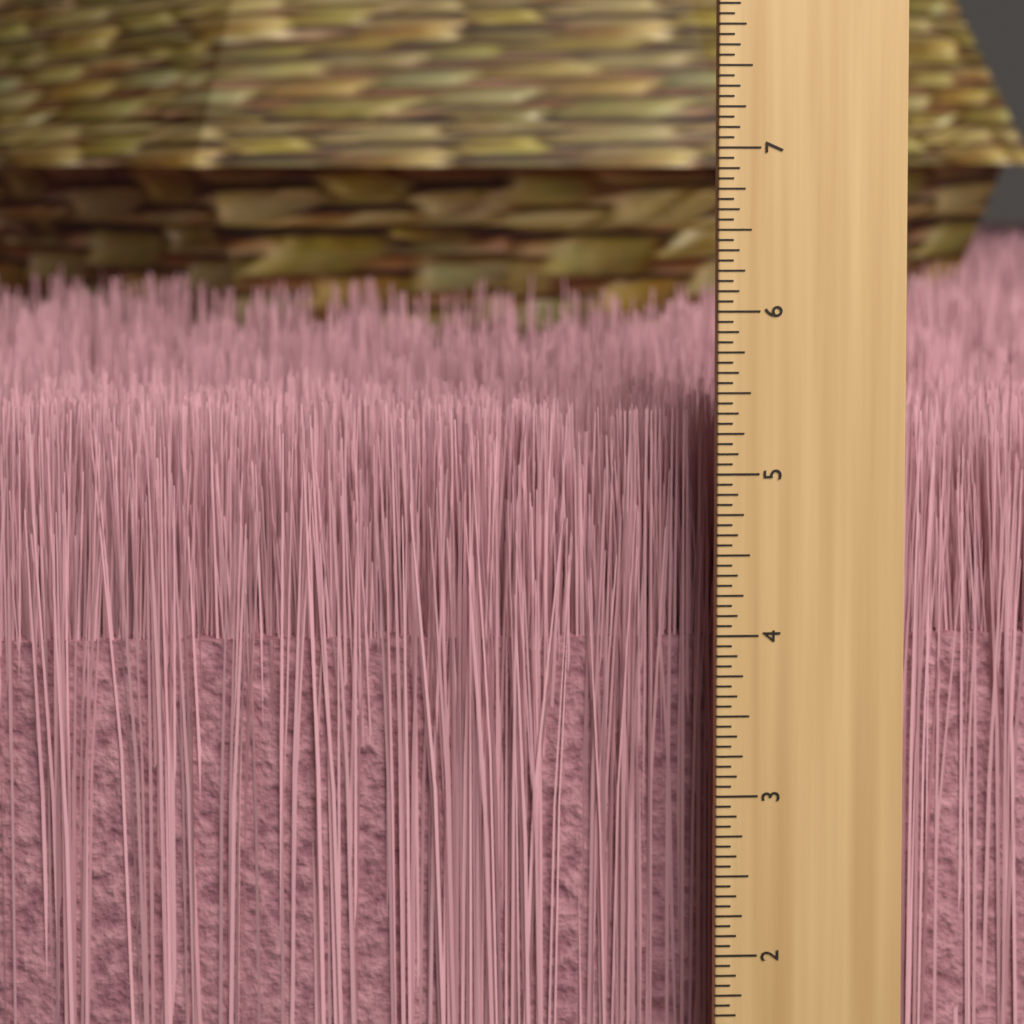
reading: 5.3125 inch
